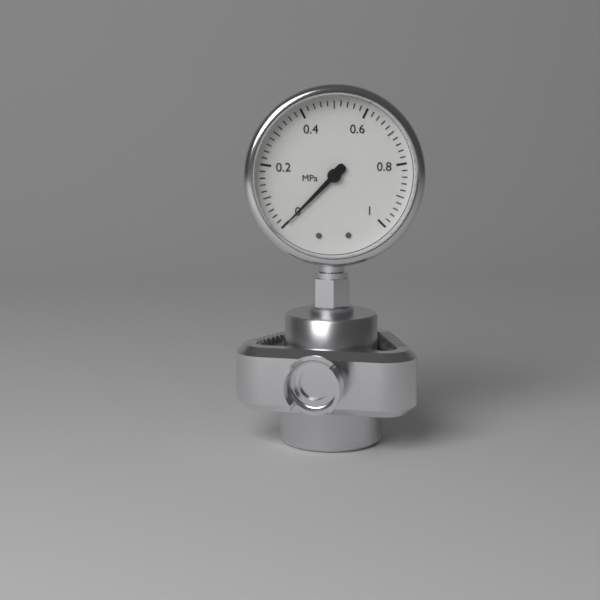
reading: 0.00 MPa
